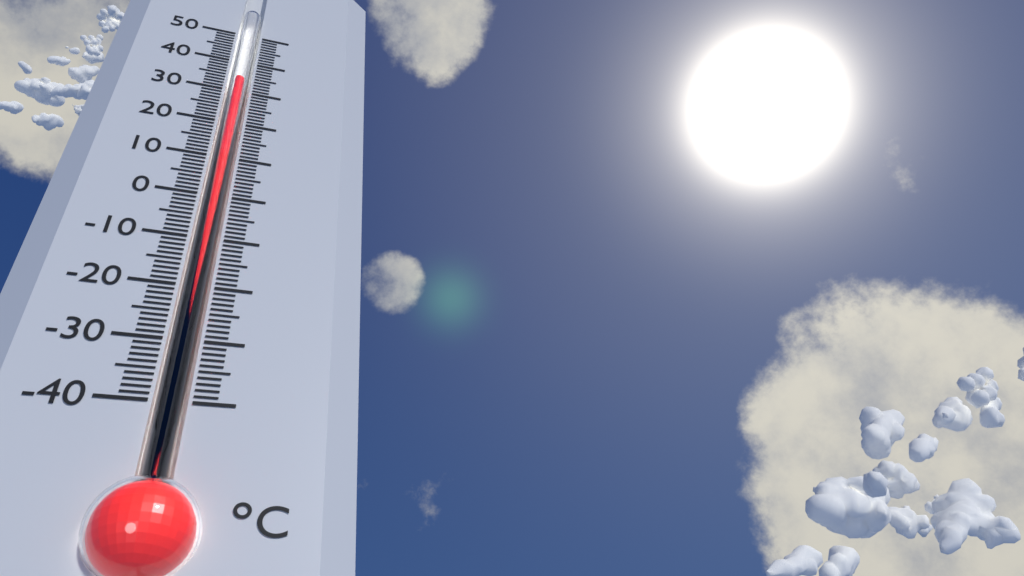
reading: 34 °C
